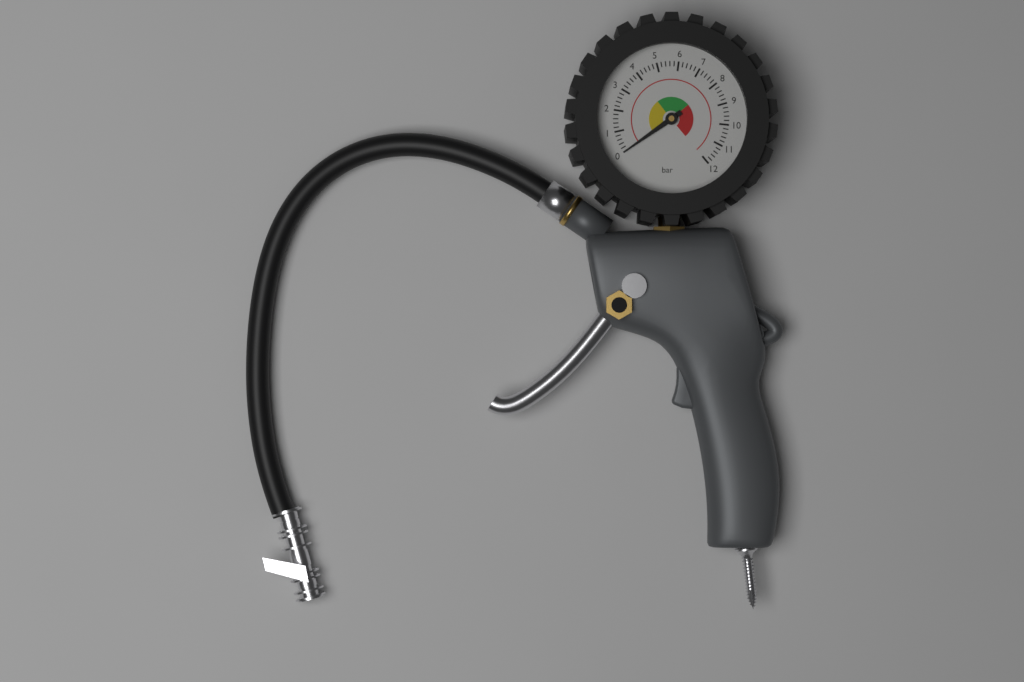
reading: 0.0 bar
